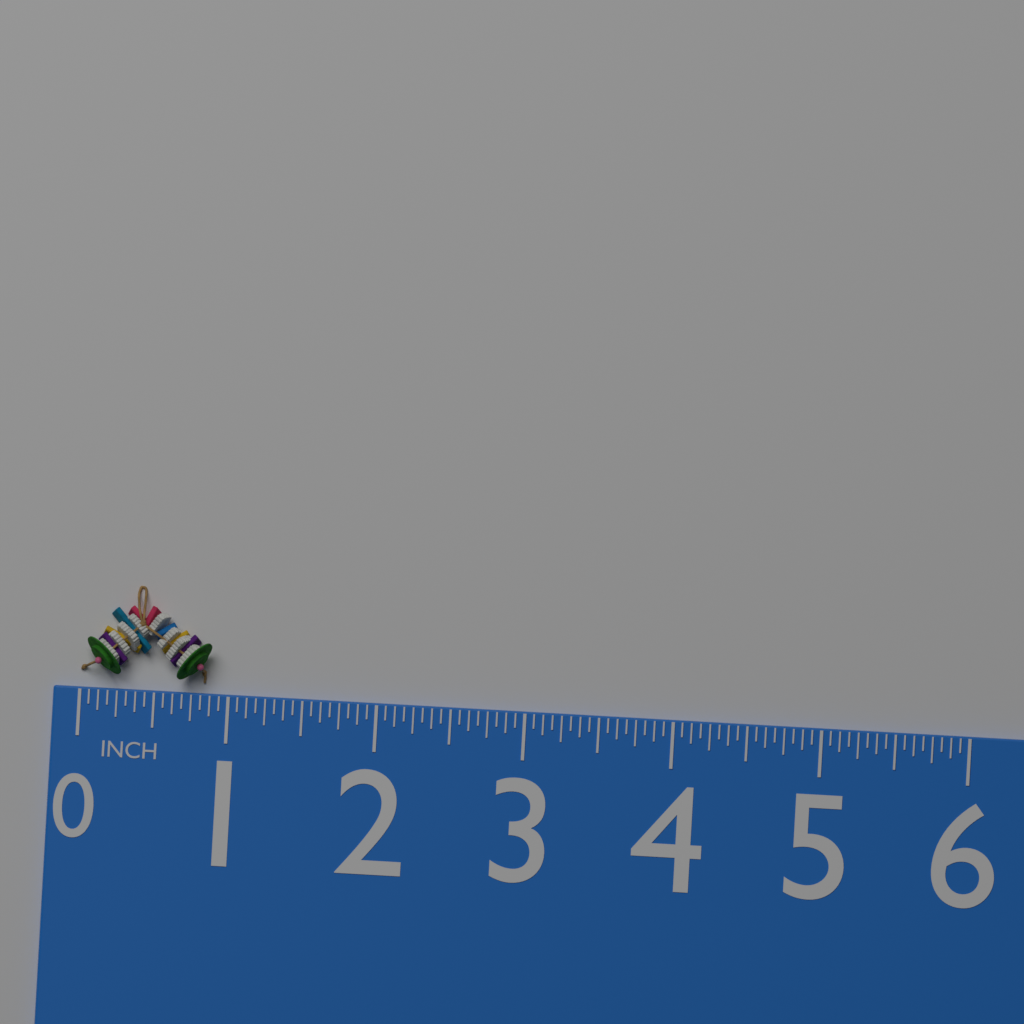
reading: 0.8750 in
